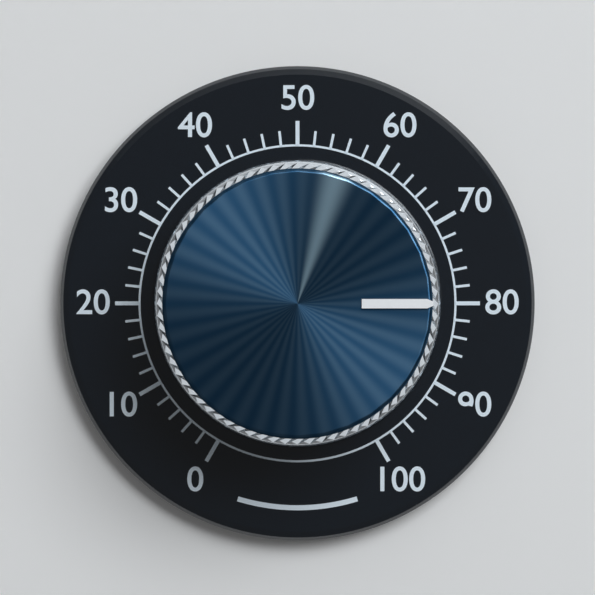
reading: 80 (no unit)
